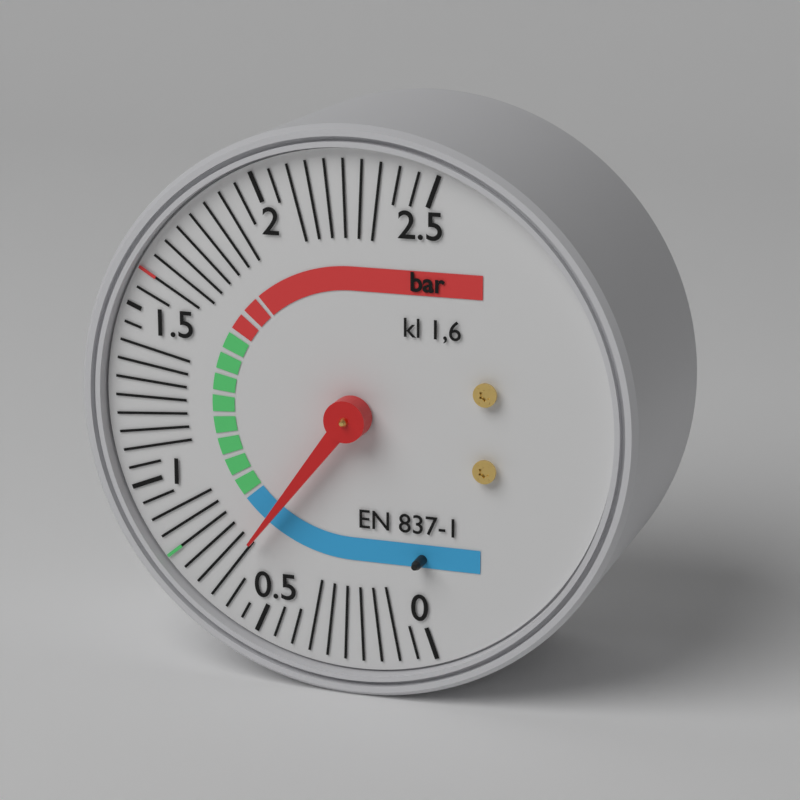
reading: 0.65 bar
